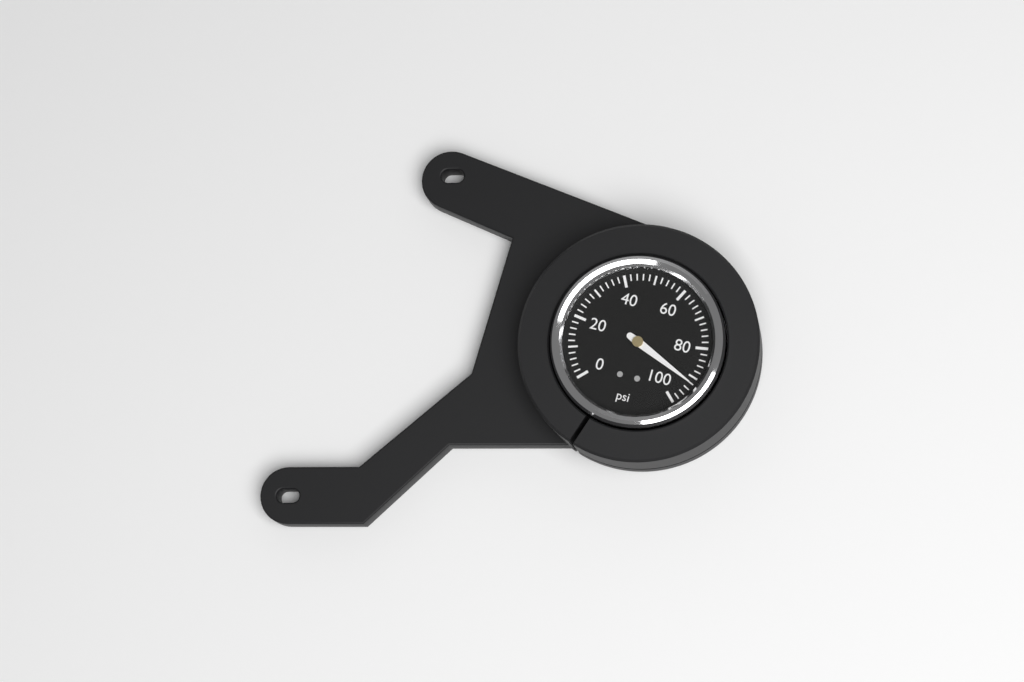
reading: 92 psi
